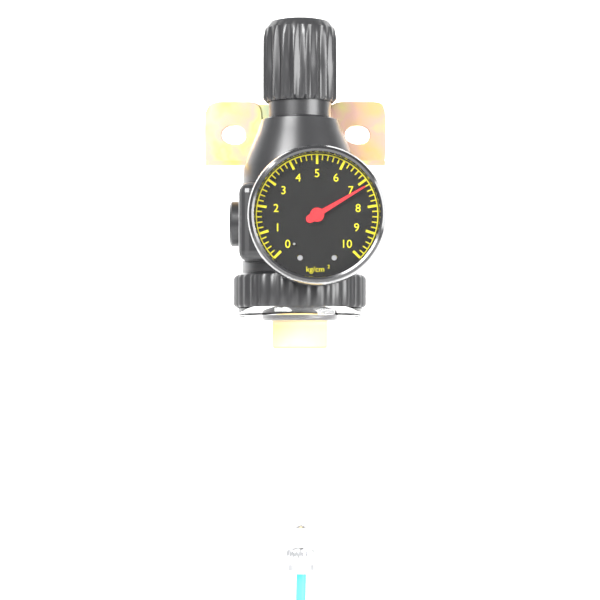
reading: 7.2 kg/cm²
